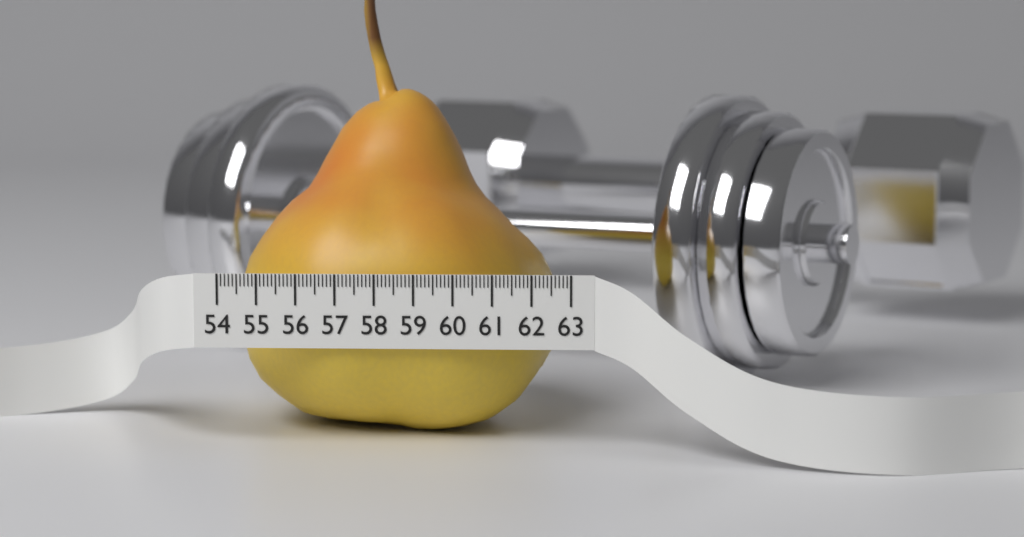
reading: 62.6 (no unit)
